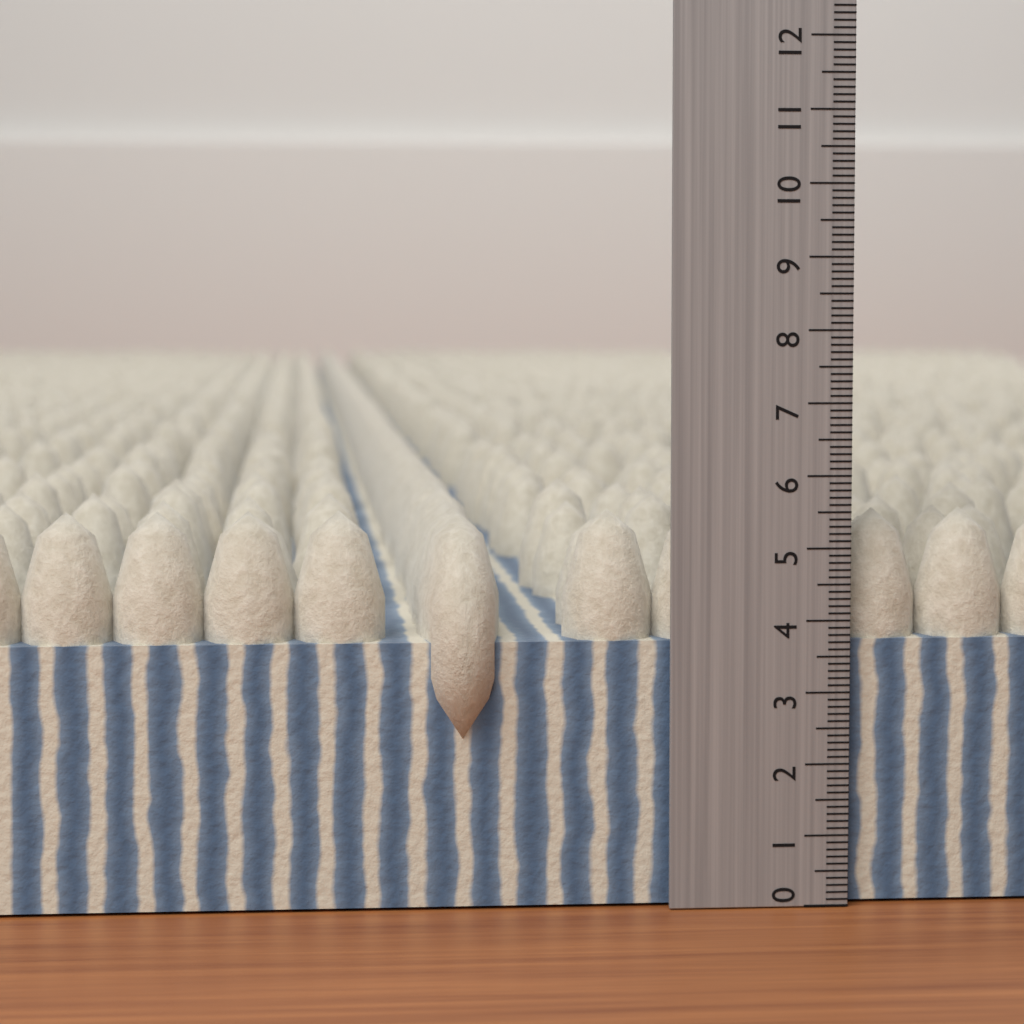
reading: 5.5 (no unit)
